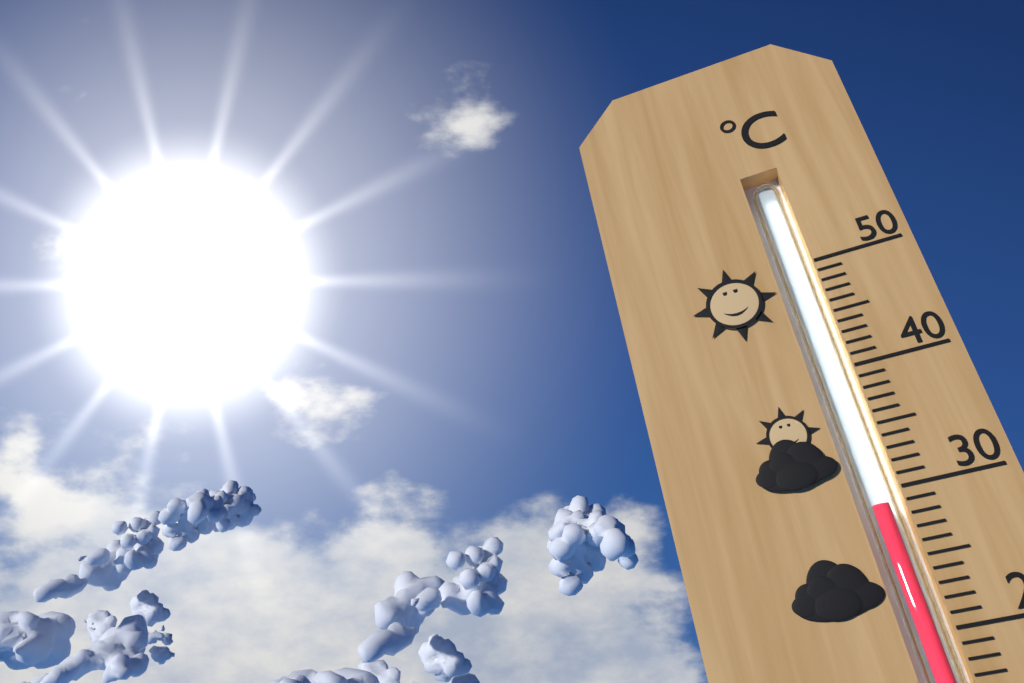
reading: 29 °C
